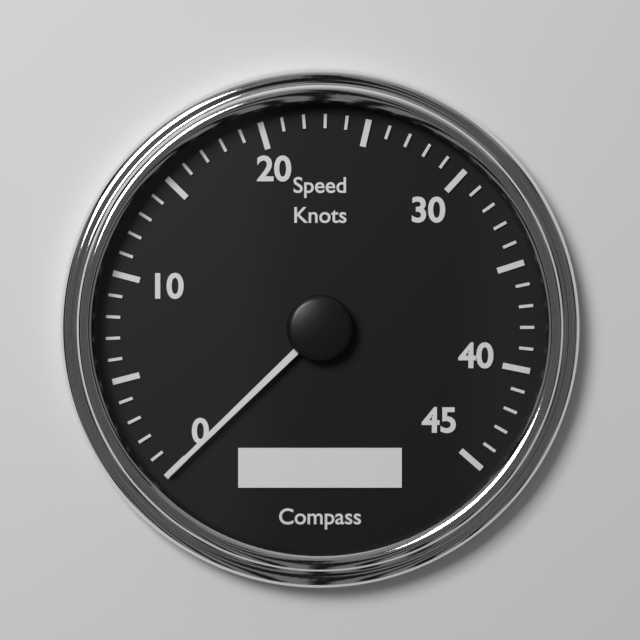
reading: 0 knots
